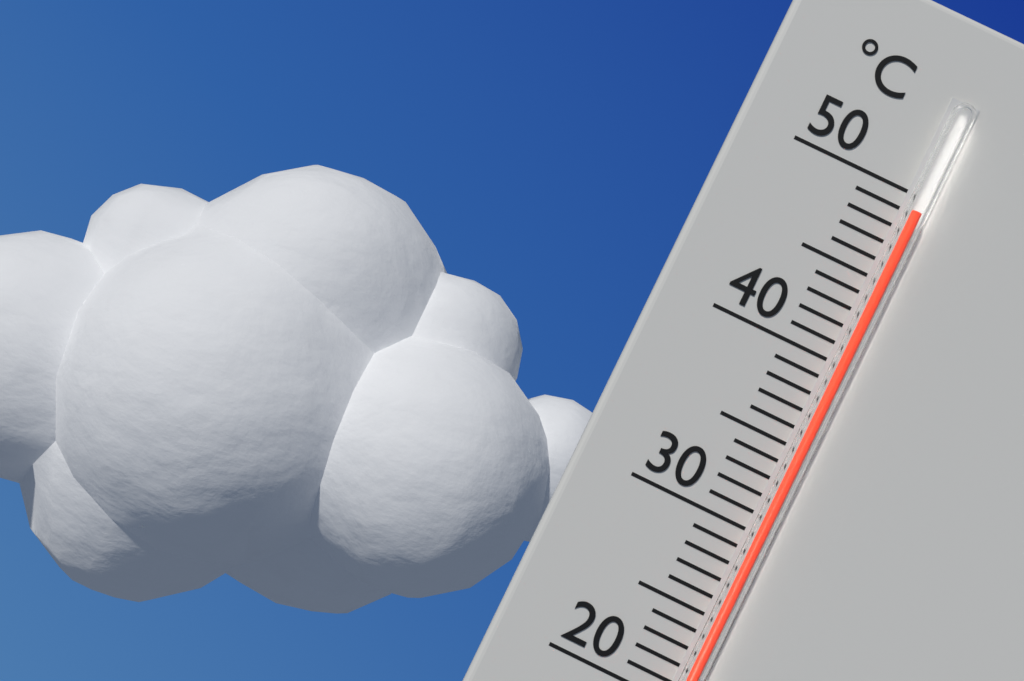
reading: 49 °C
